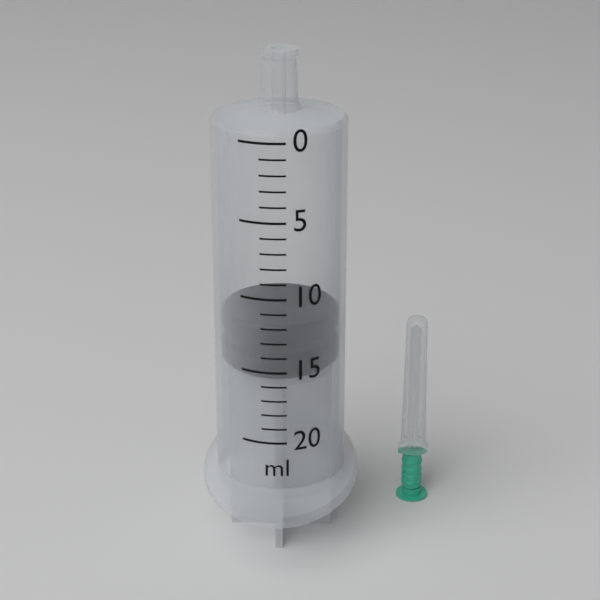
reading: 12 ml
